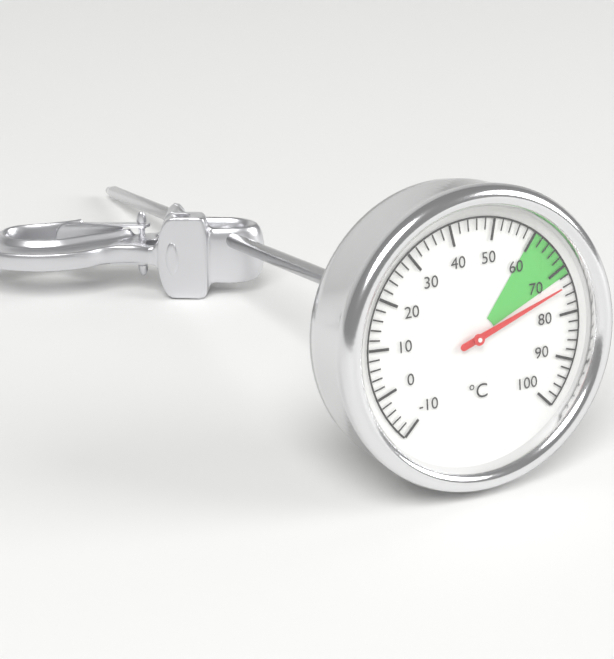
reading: 74 °C
